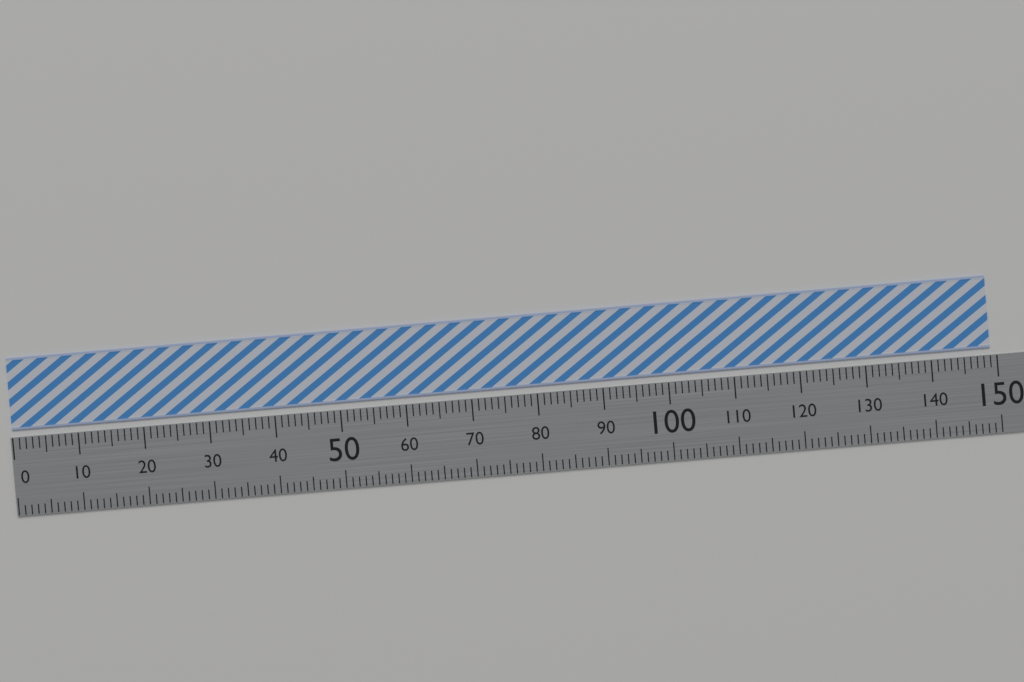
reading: 149 (no unit)
